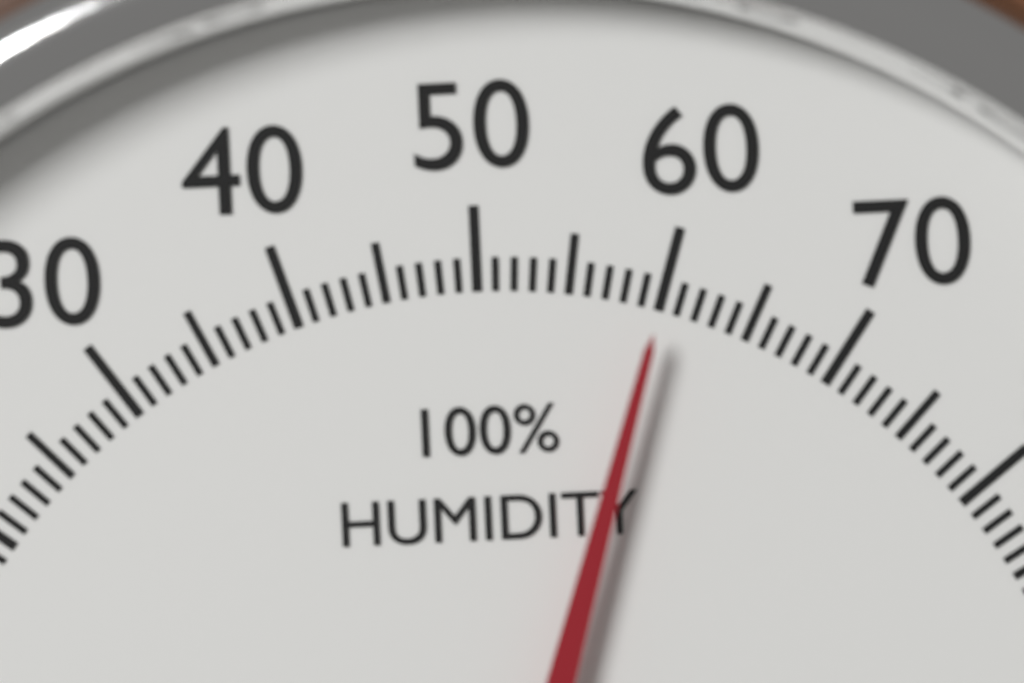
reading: 60 %
